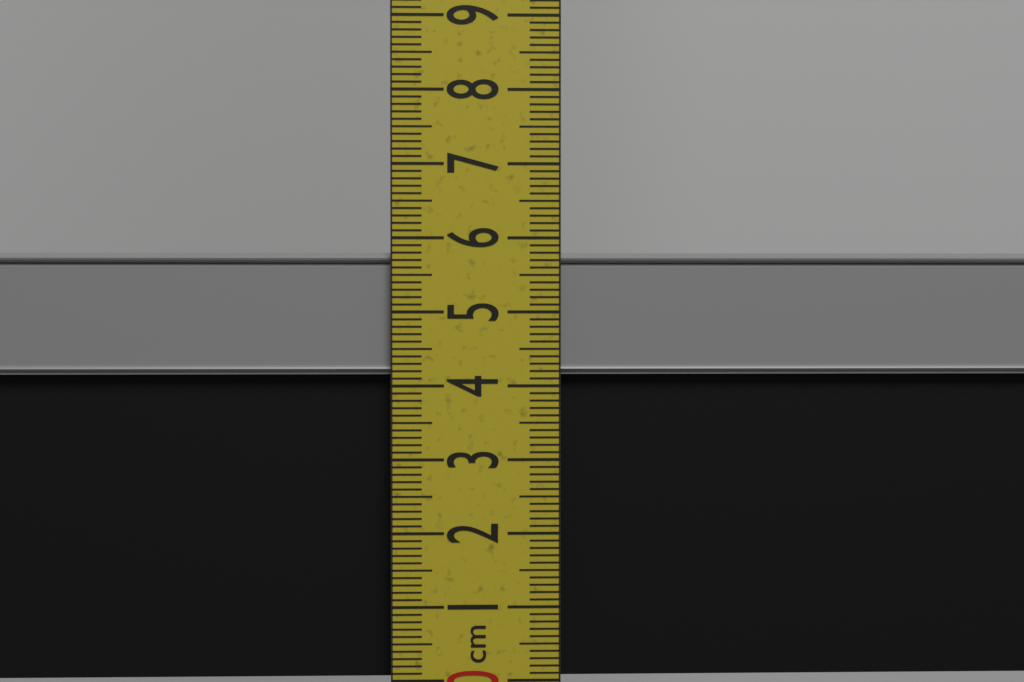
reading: 5.8 cm
